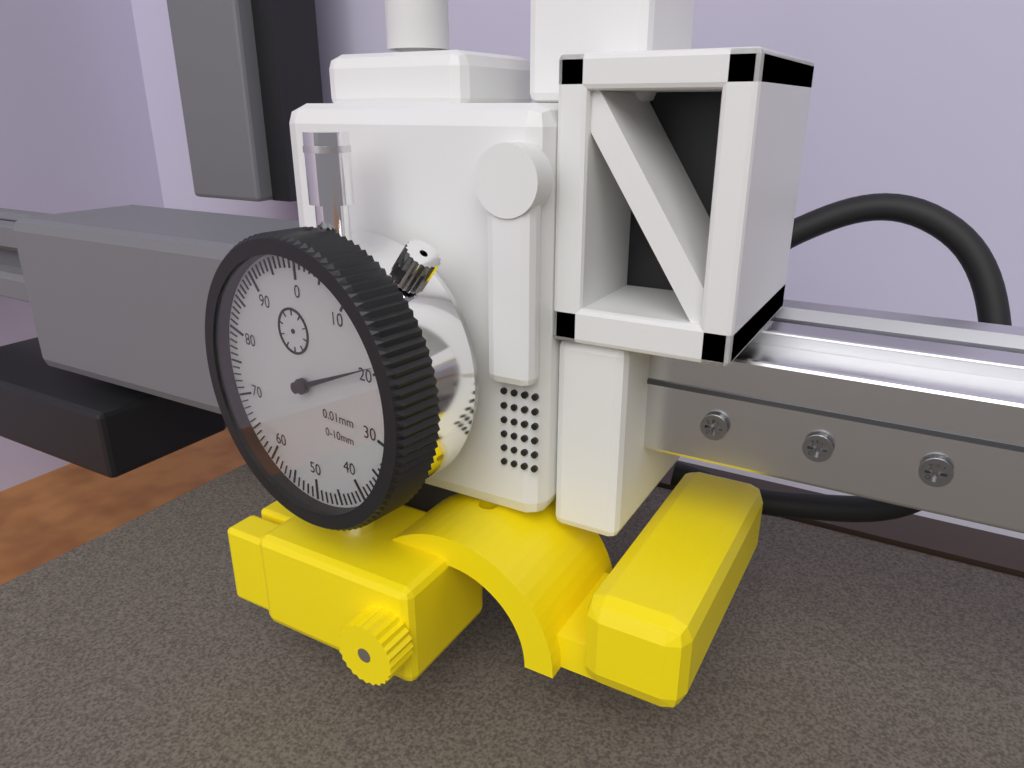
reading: 19 0.01mm
